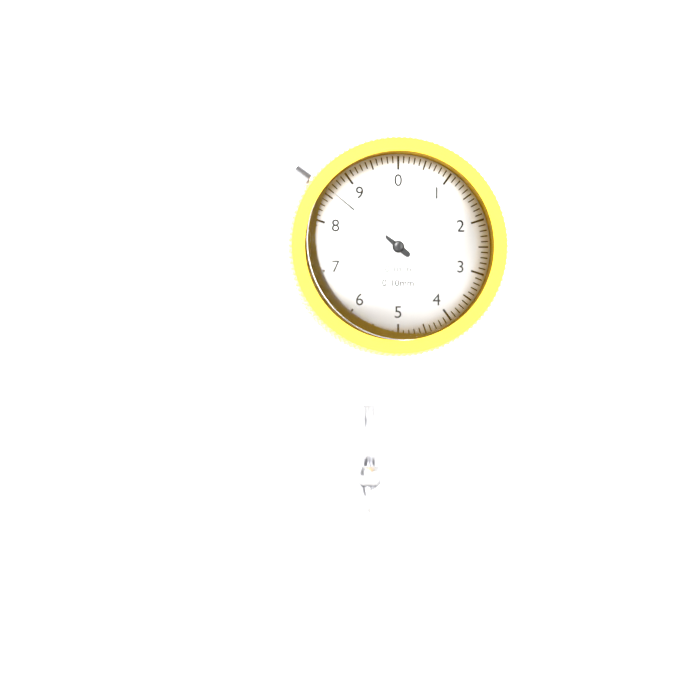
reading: 8.6 mm
